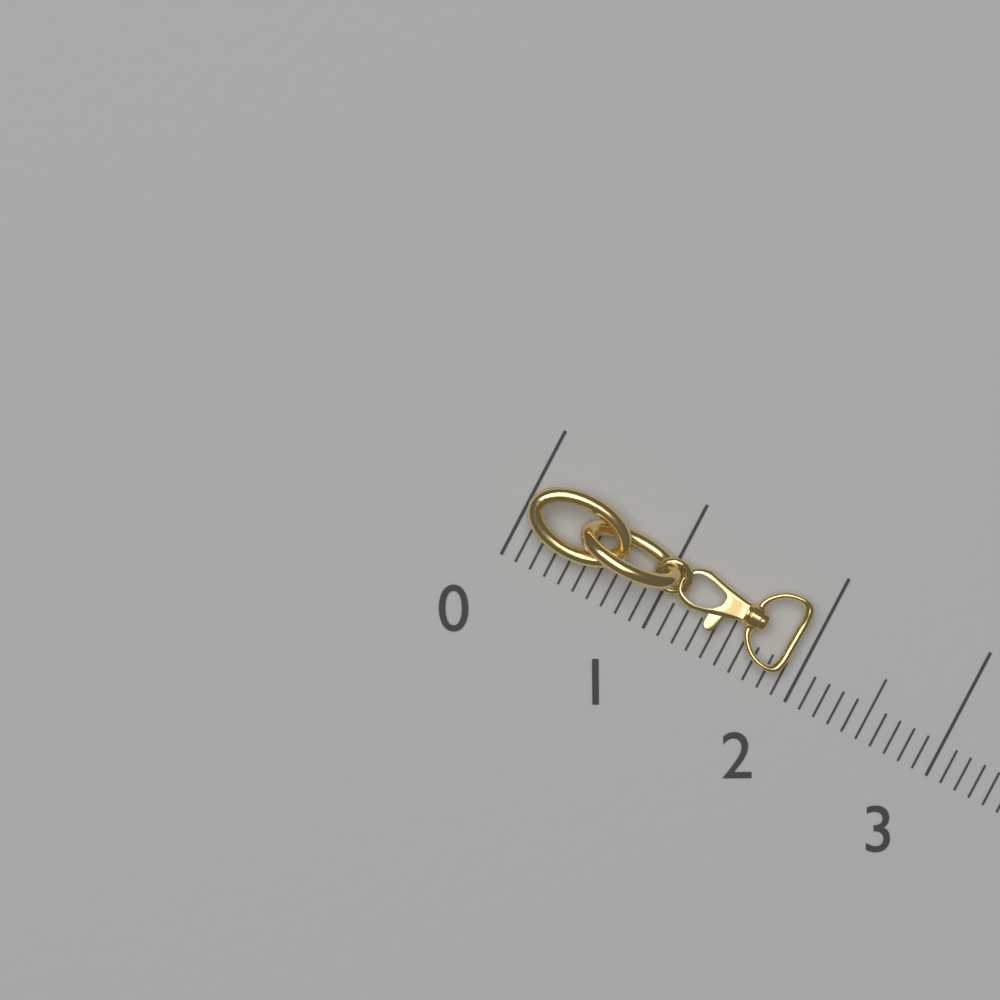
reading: 1.9 (no unit)
